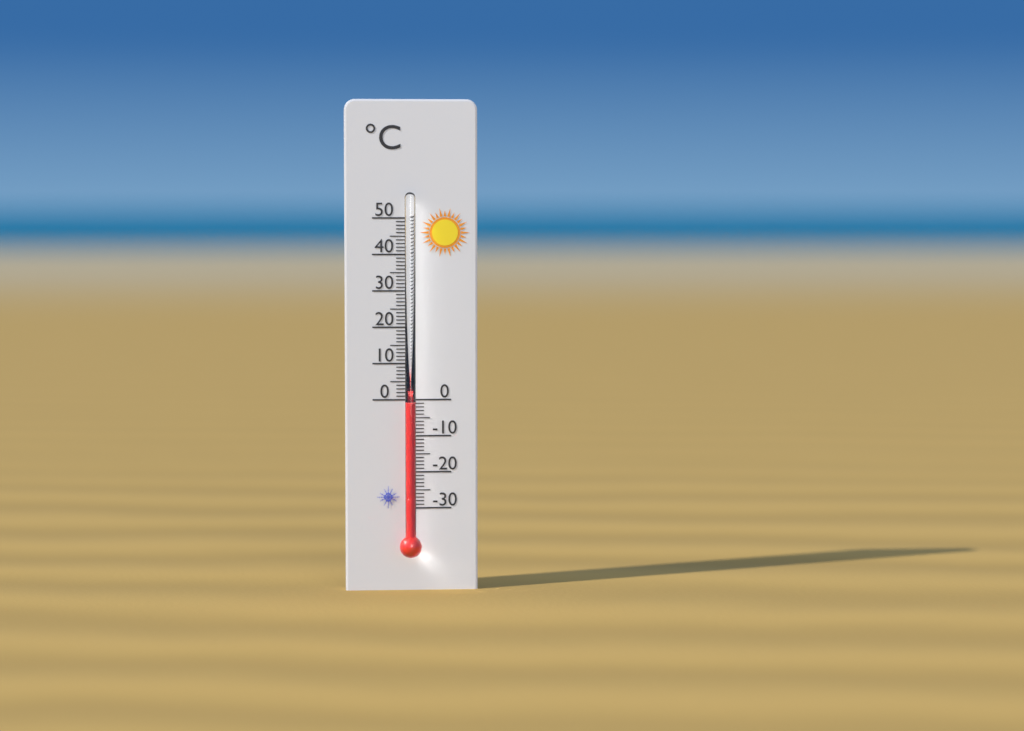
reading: -1 °C
